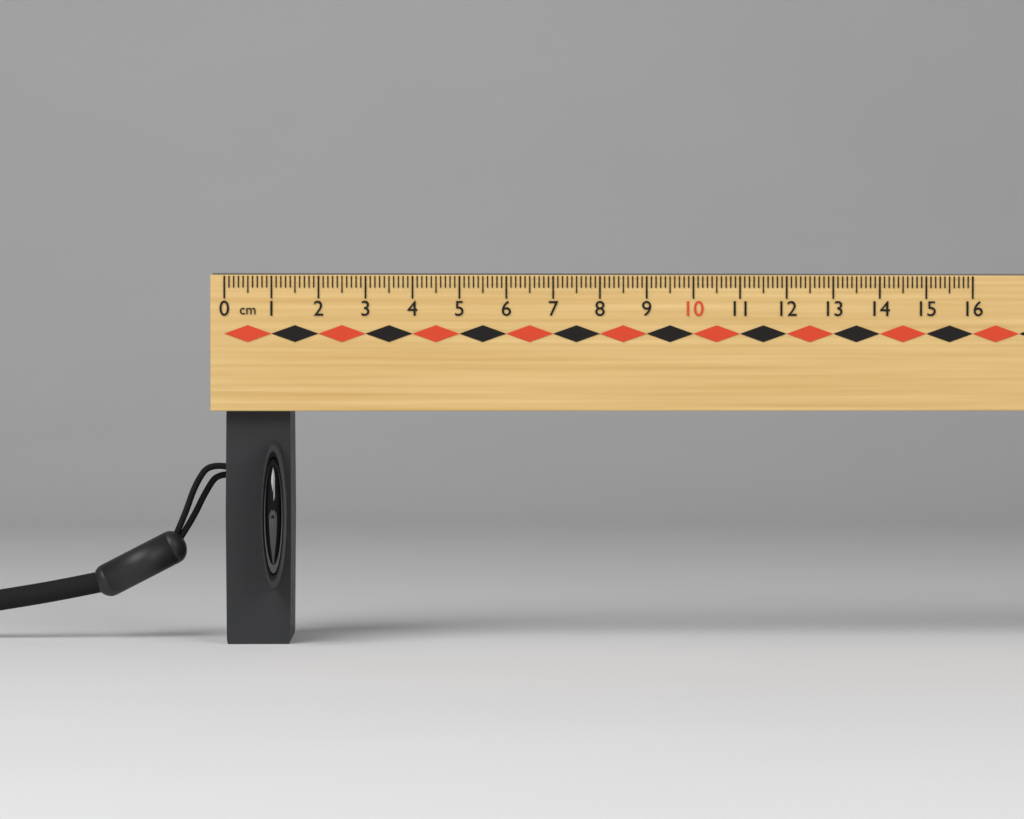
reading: 1.4 cm
